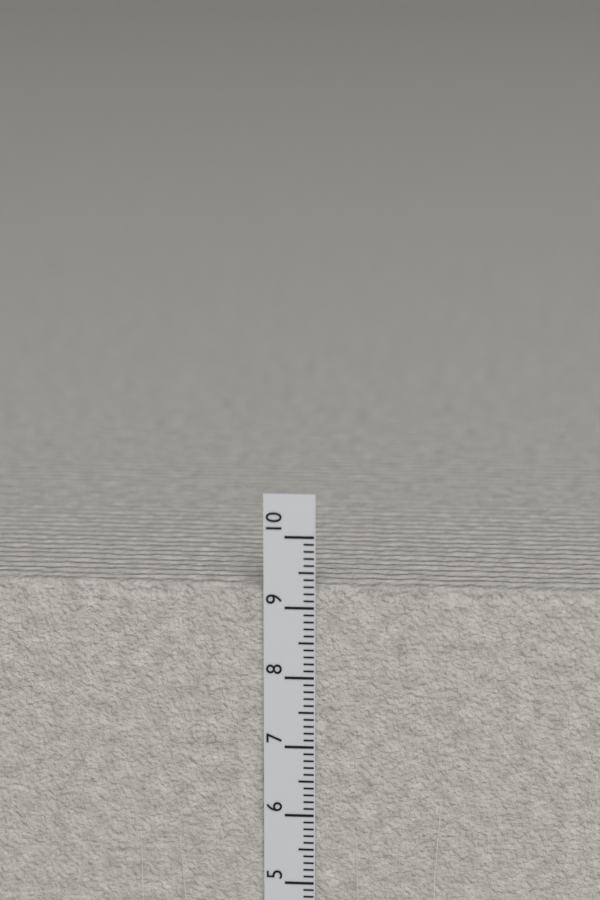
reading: 9.3 cm
